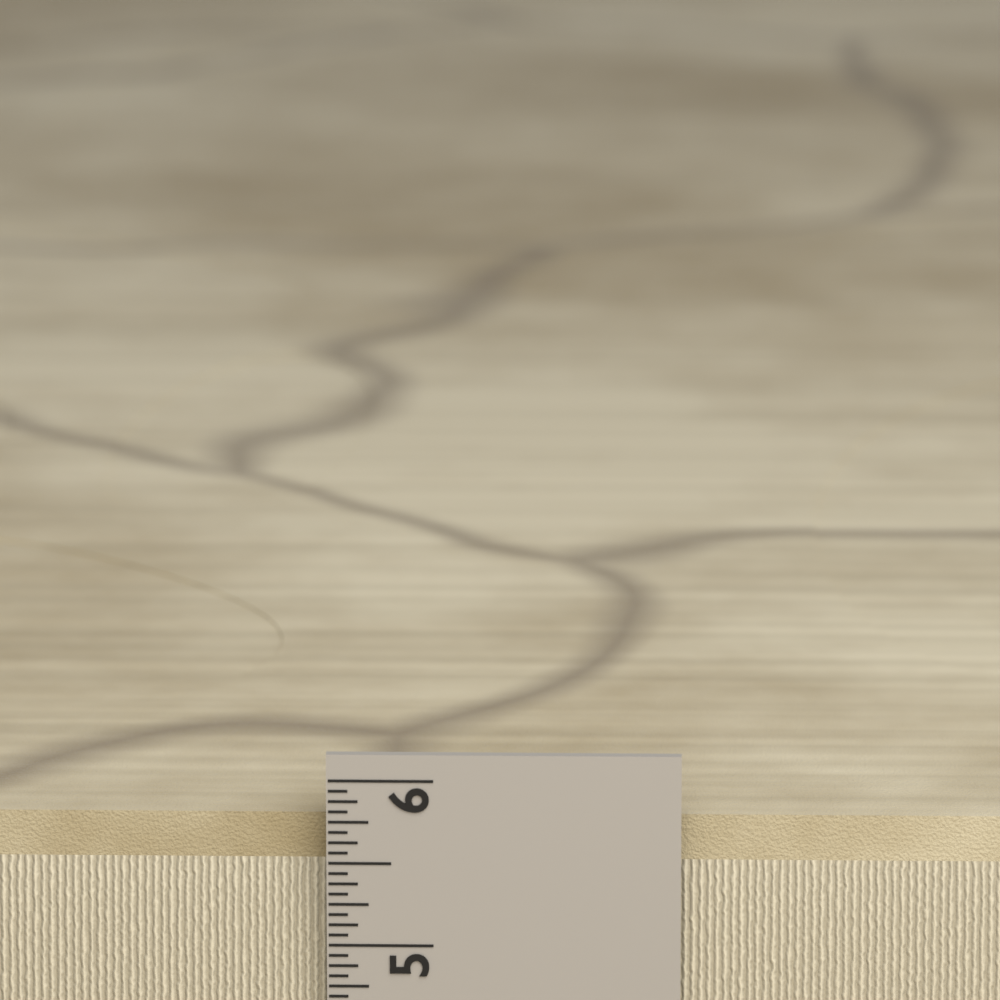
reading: 5.7500 in
